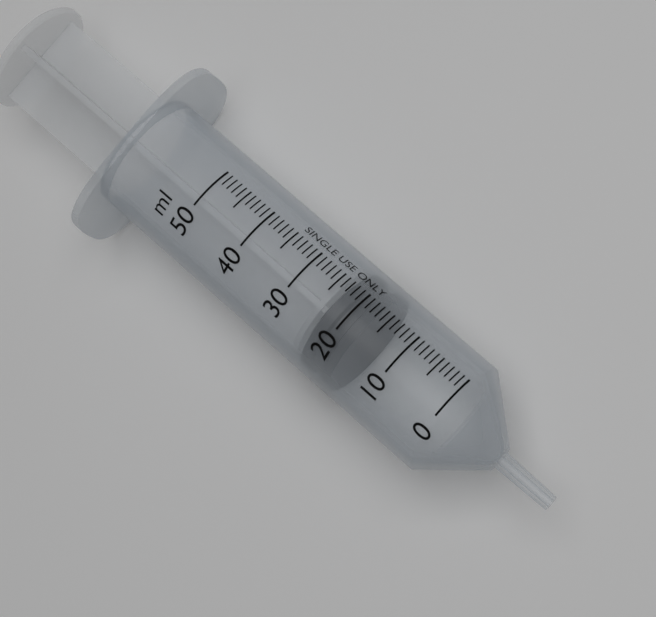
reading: 17 ml
